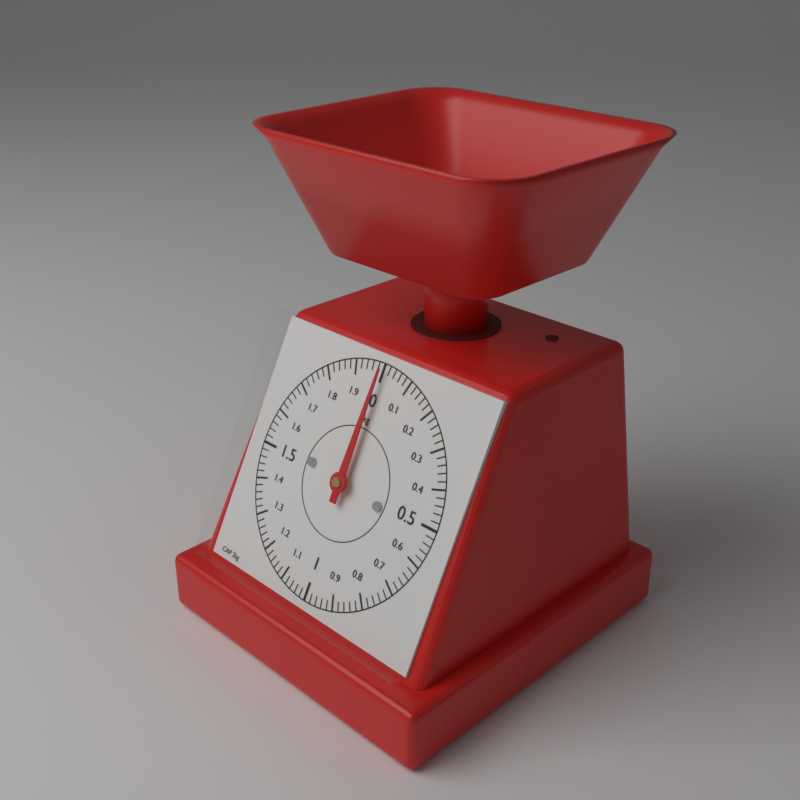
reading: 0.00 kg
